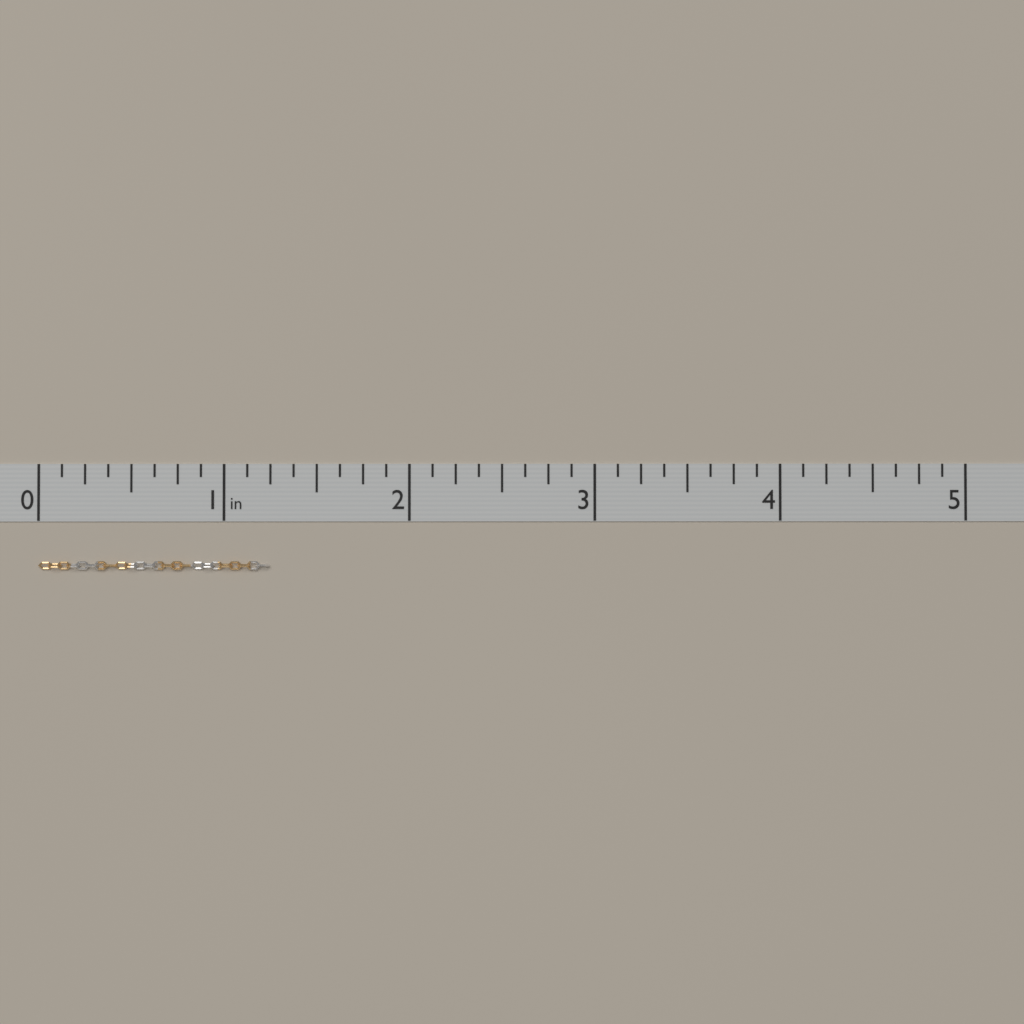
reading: 1.250 in
